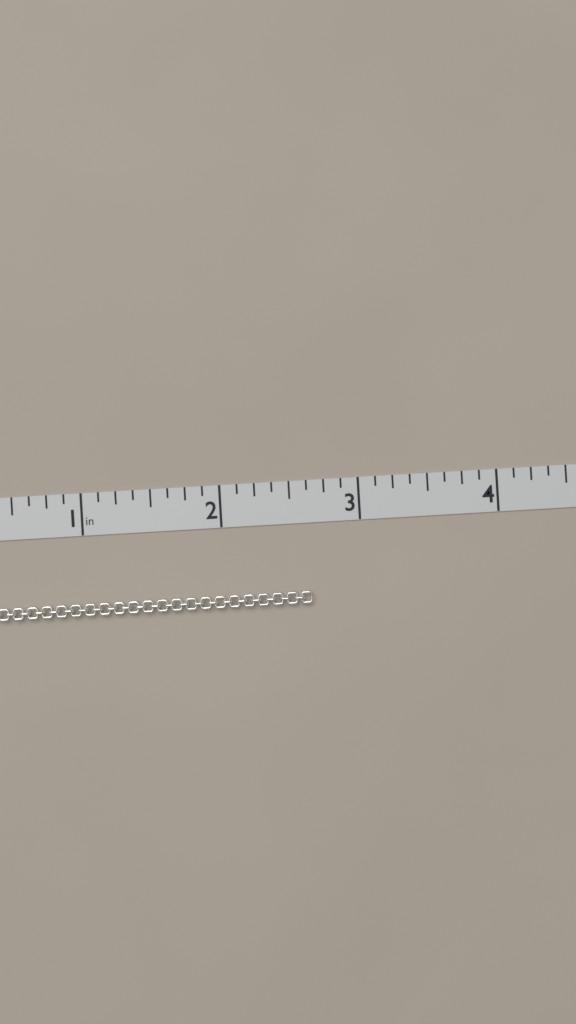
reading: 2.625 in
